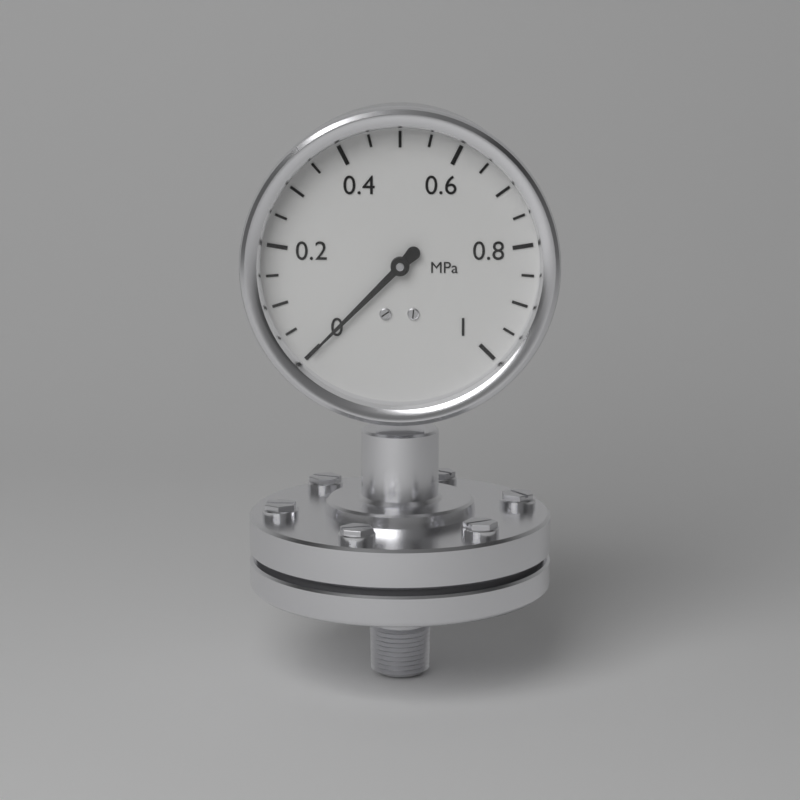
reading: 0.00 MPa
